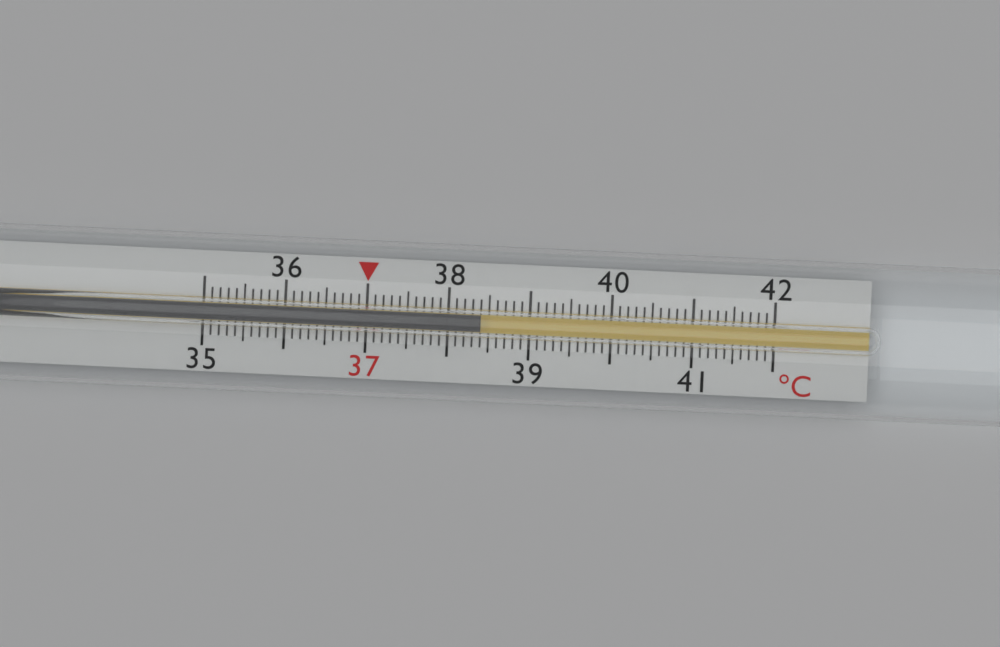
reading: 38.4 °C
